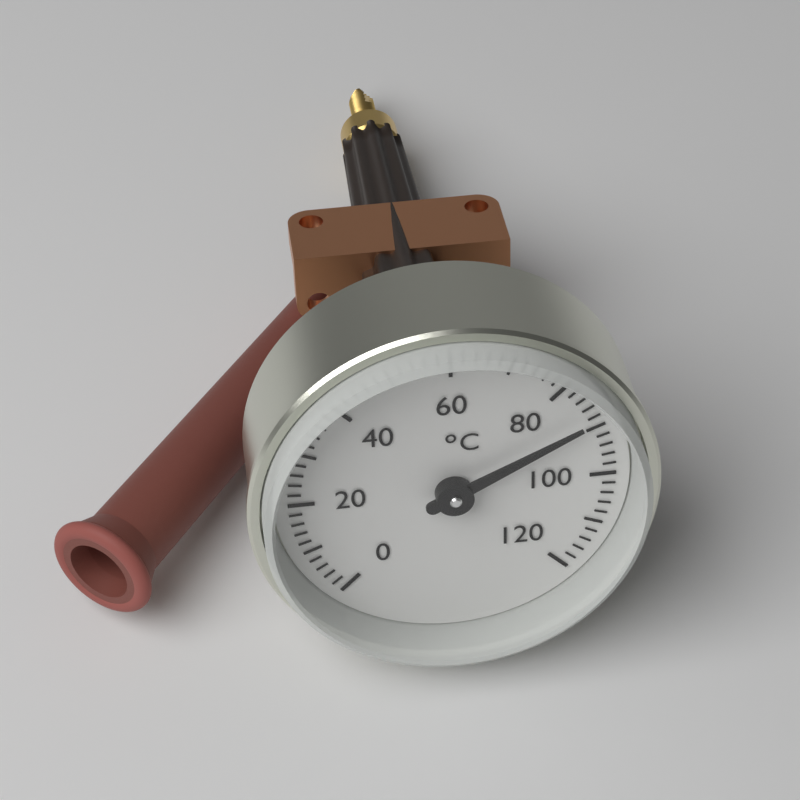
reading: 88 °C
